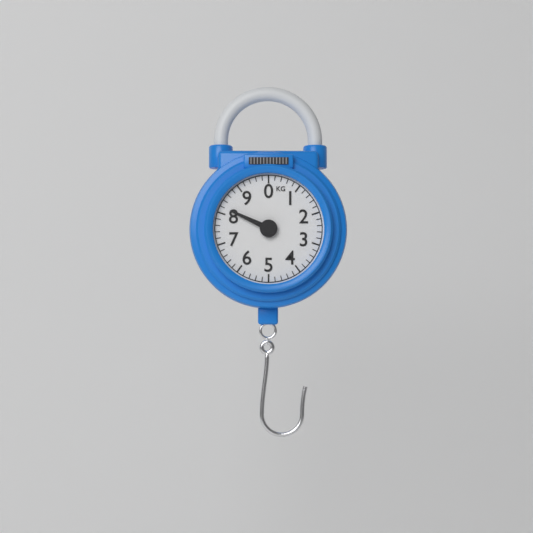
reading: 8.2 kg
